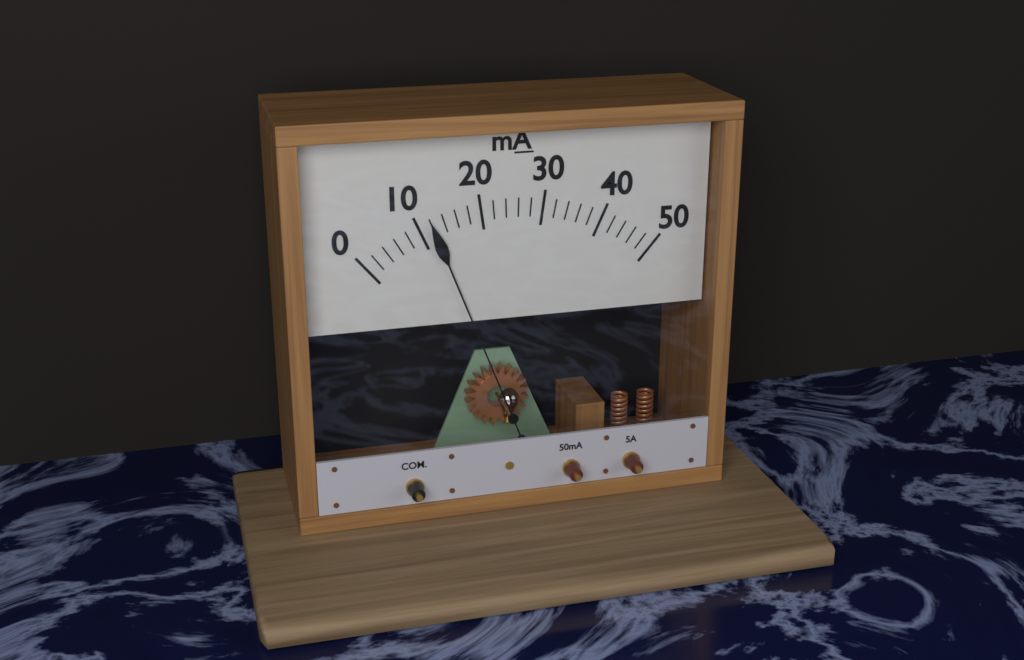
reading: 12 mA
